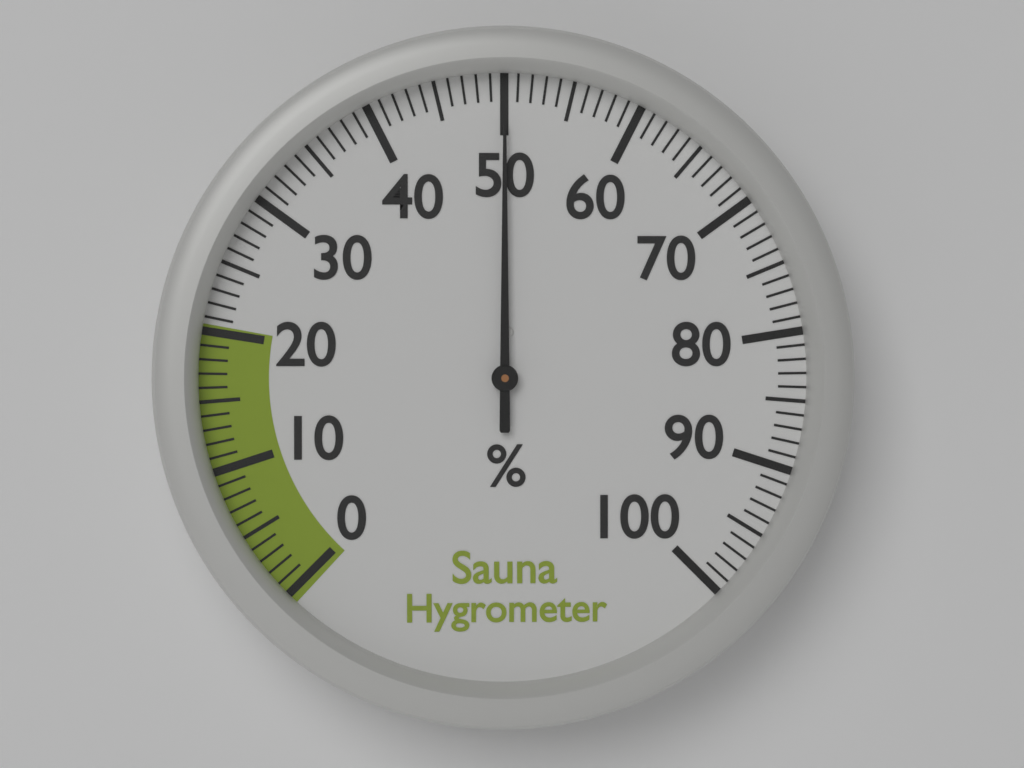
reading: 50 %
